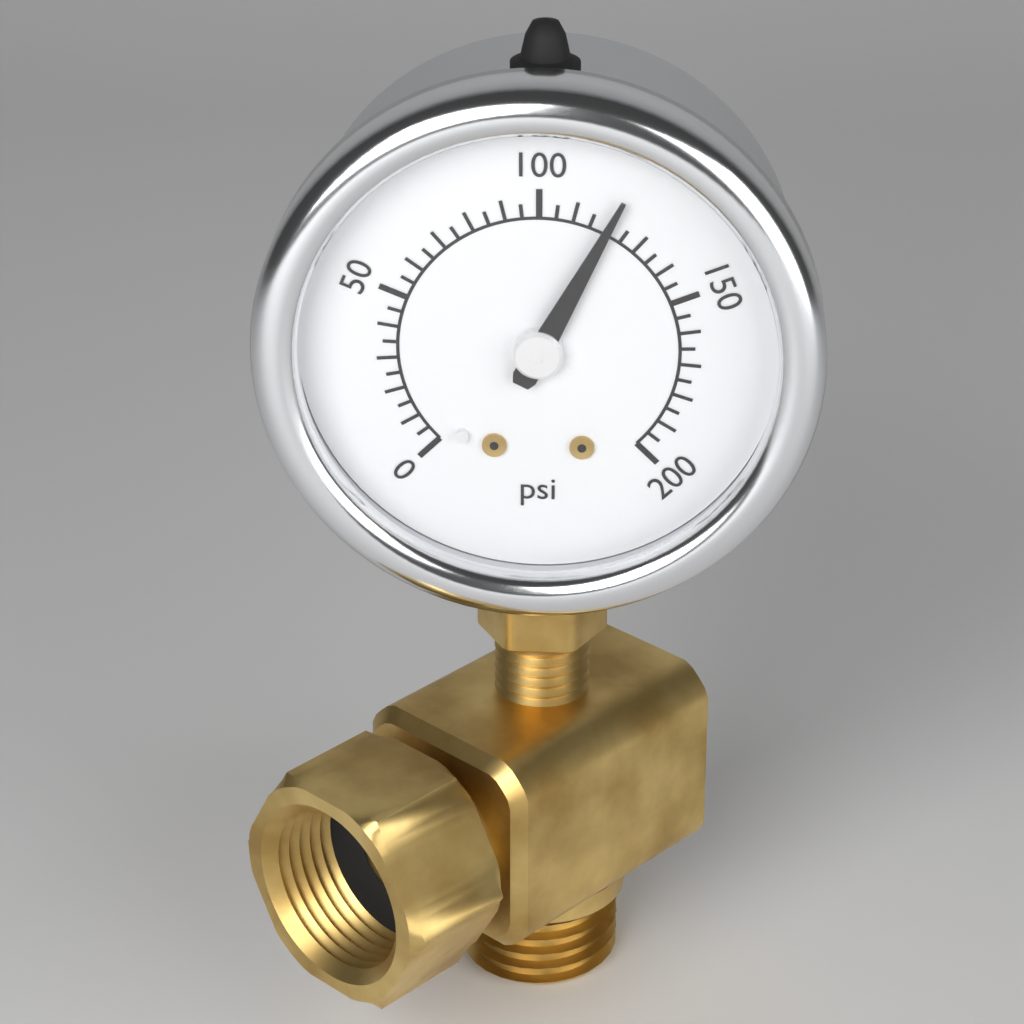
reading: 120 psi
